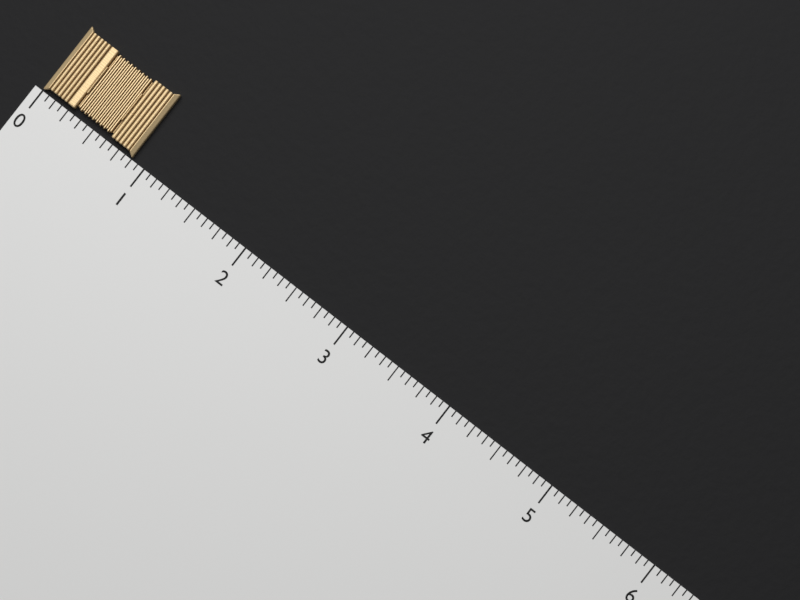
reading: 0.8750 (no unit)
